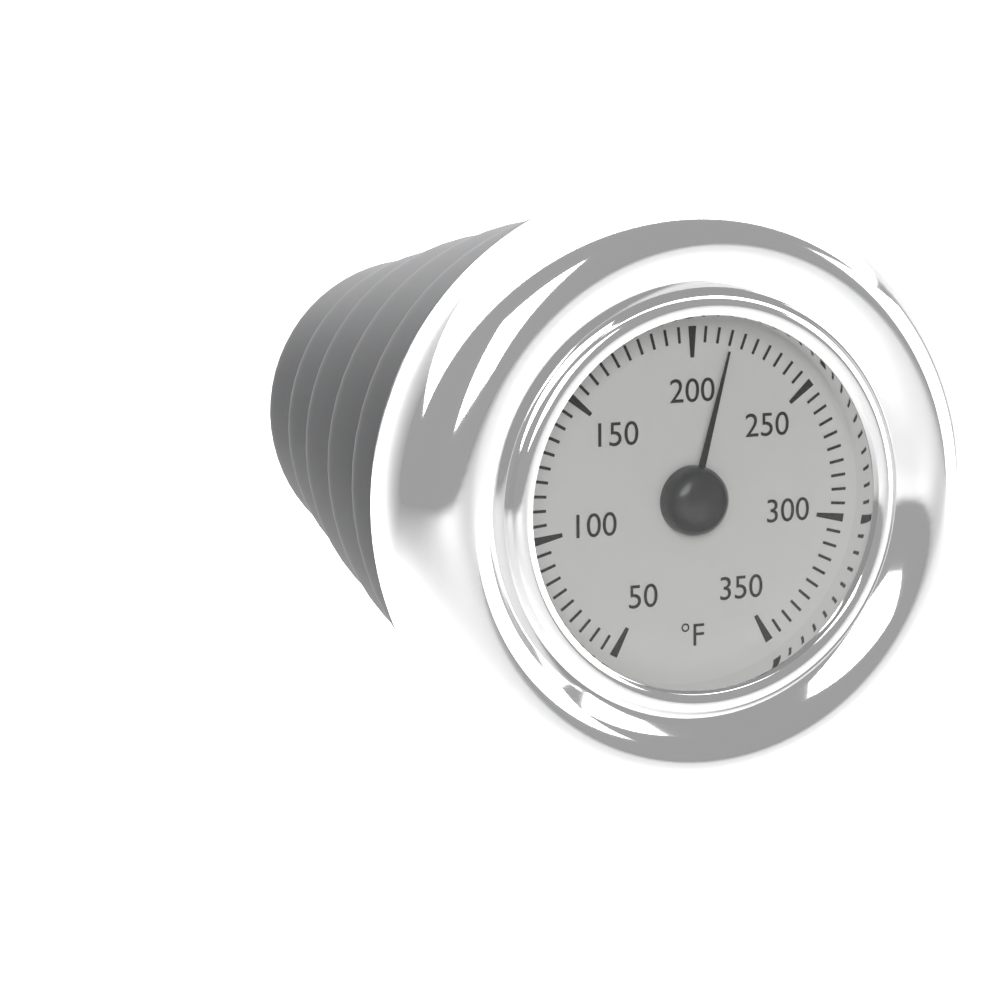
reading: 215 °F
